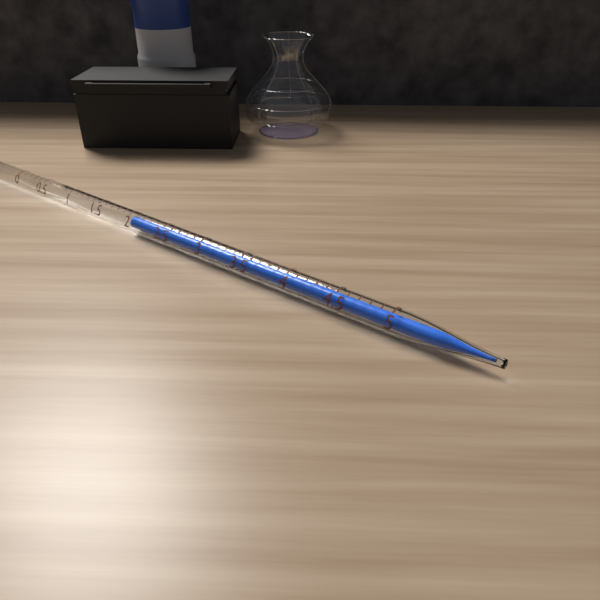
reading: 2.0 ml
